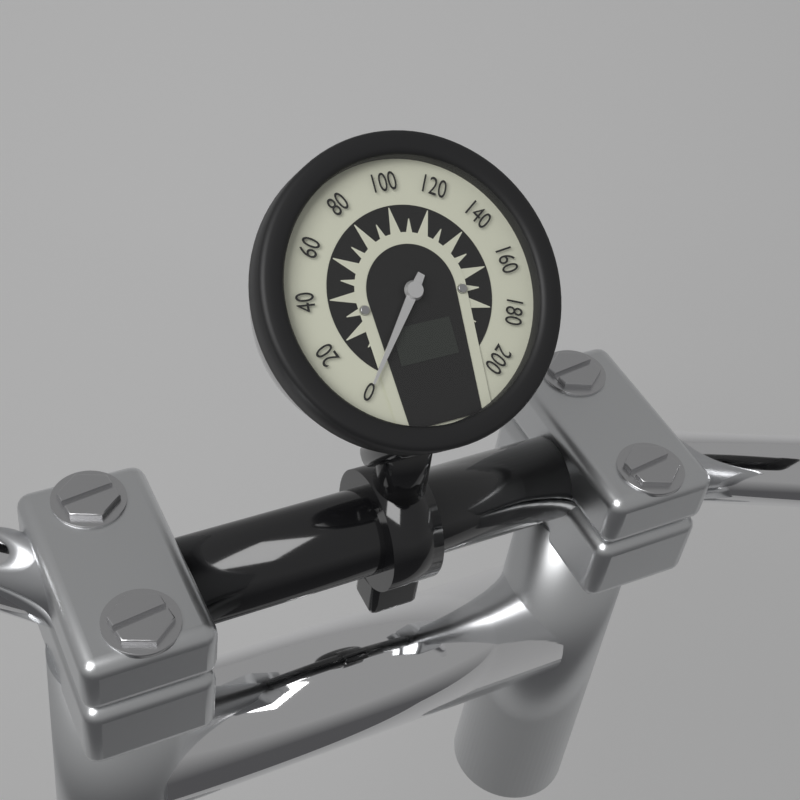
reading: 0 (no unit)
